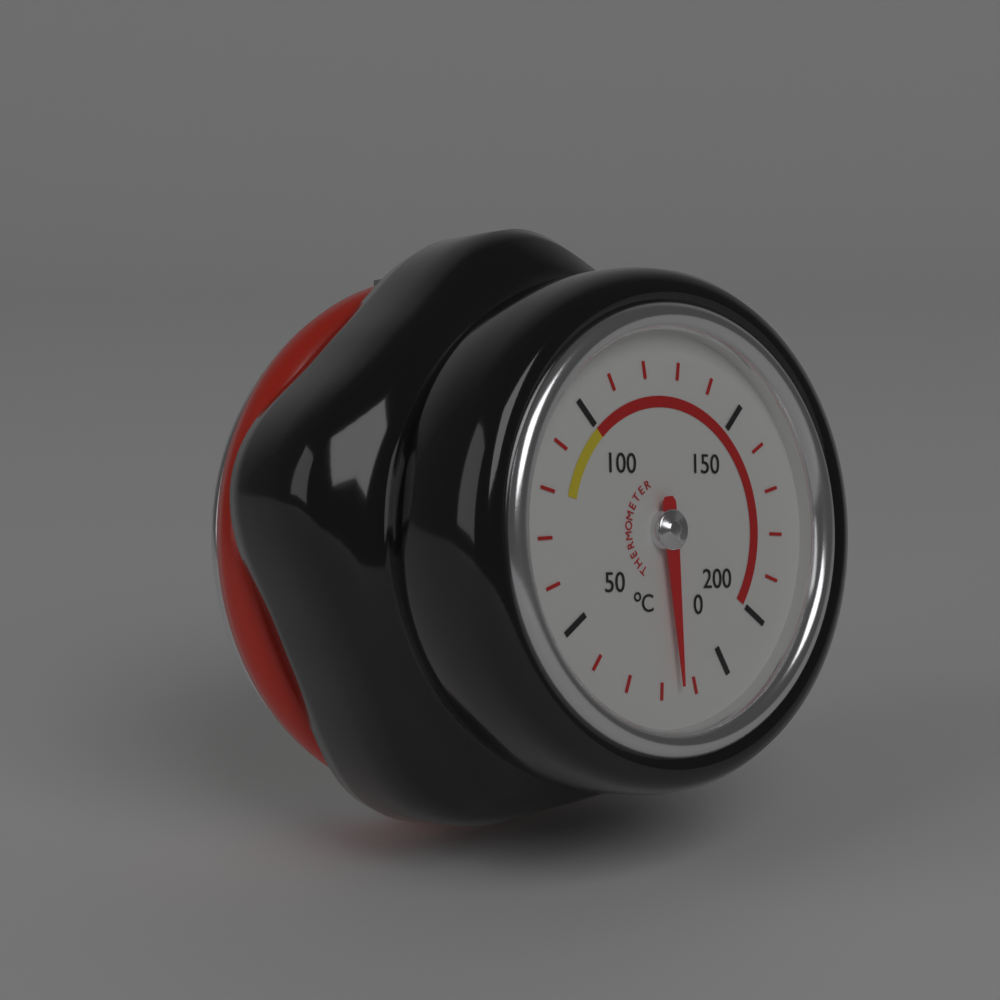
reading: 15 °C
